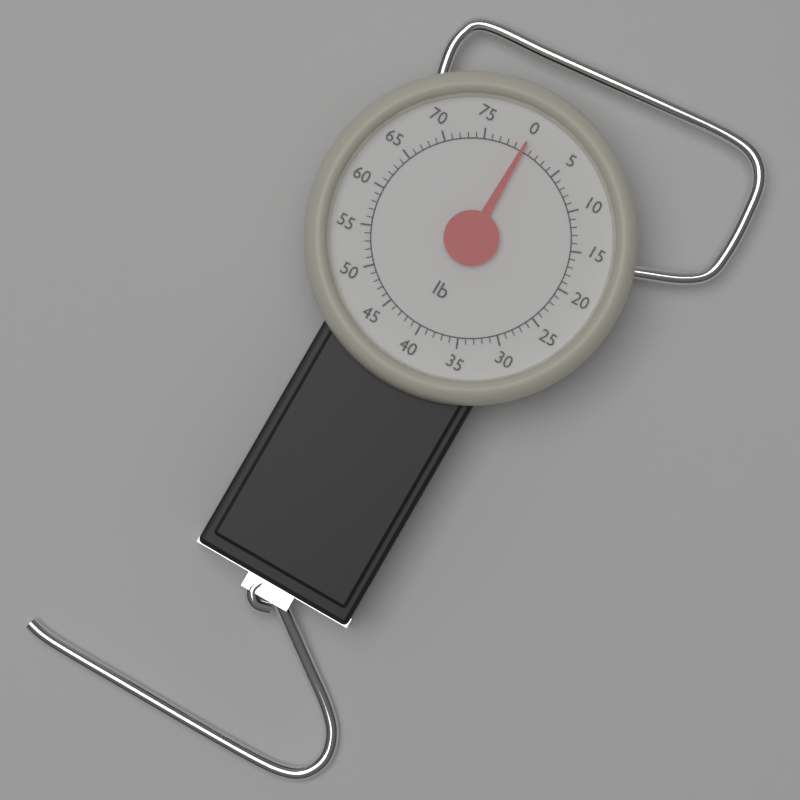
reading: 0 lb
